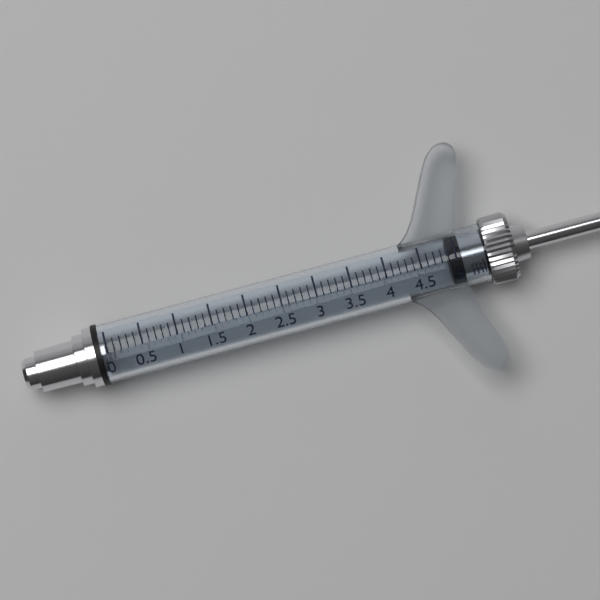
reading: 4.9 ml
